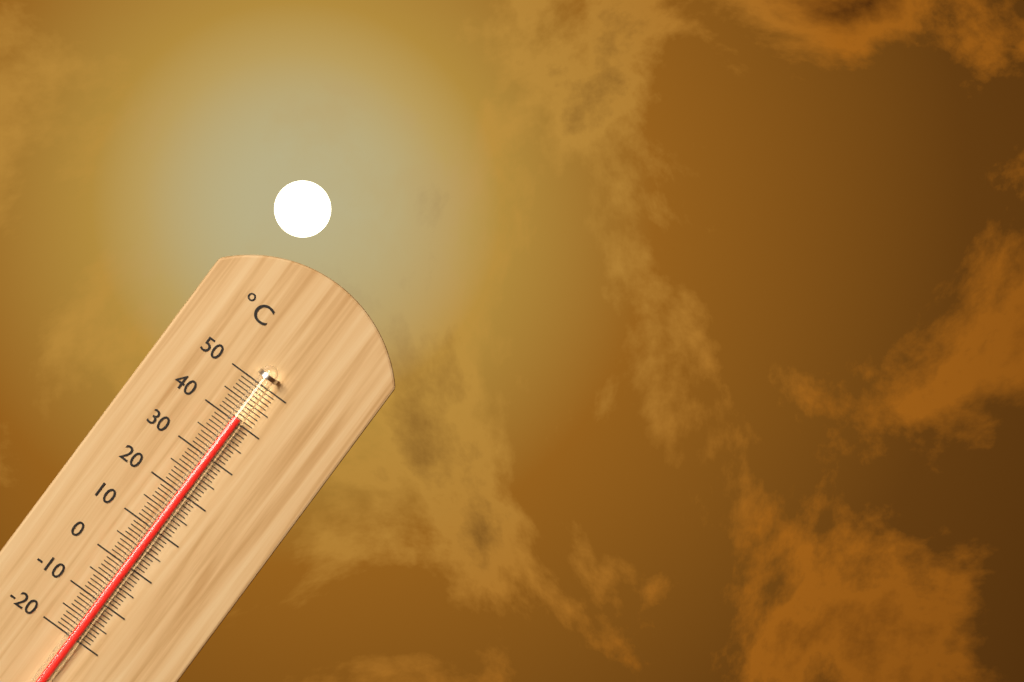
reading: 41 °C
